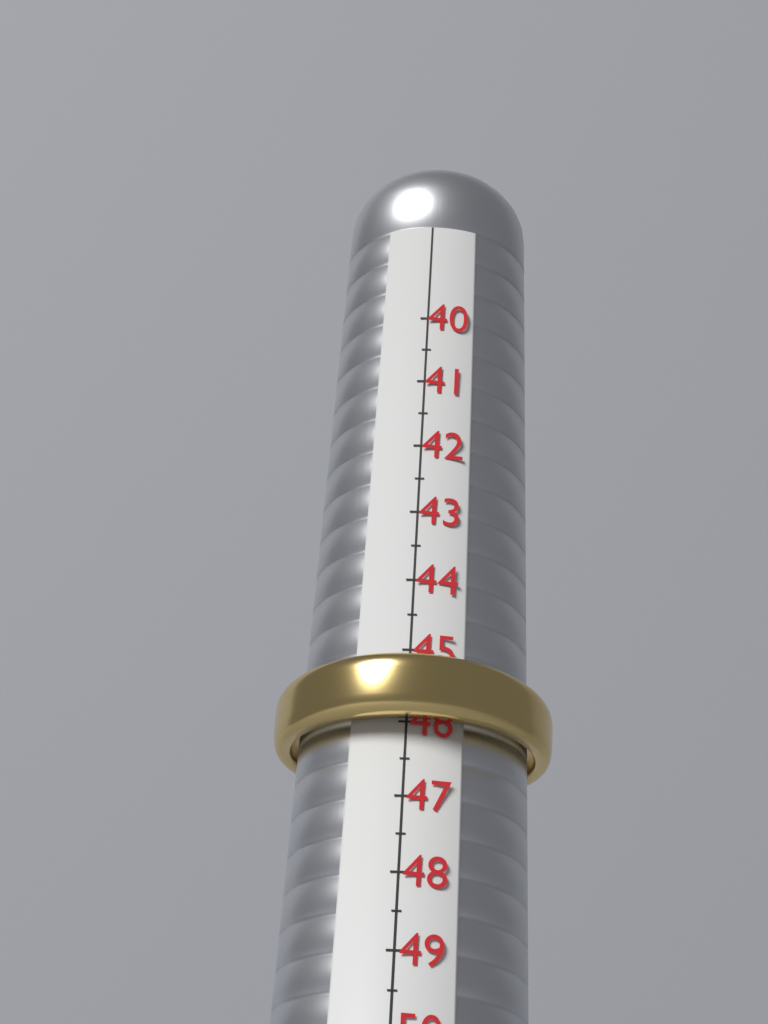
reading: 46.0 (no unit)
